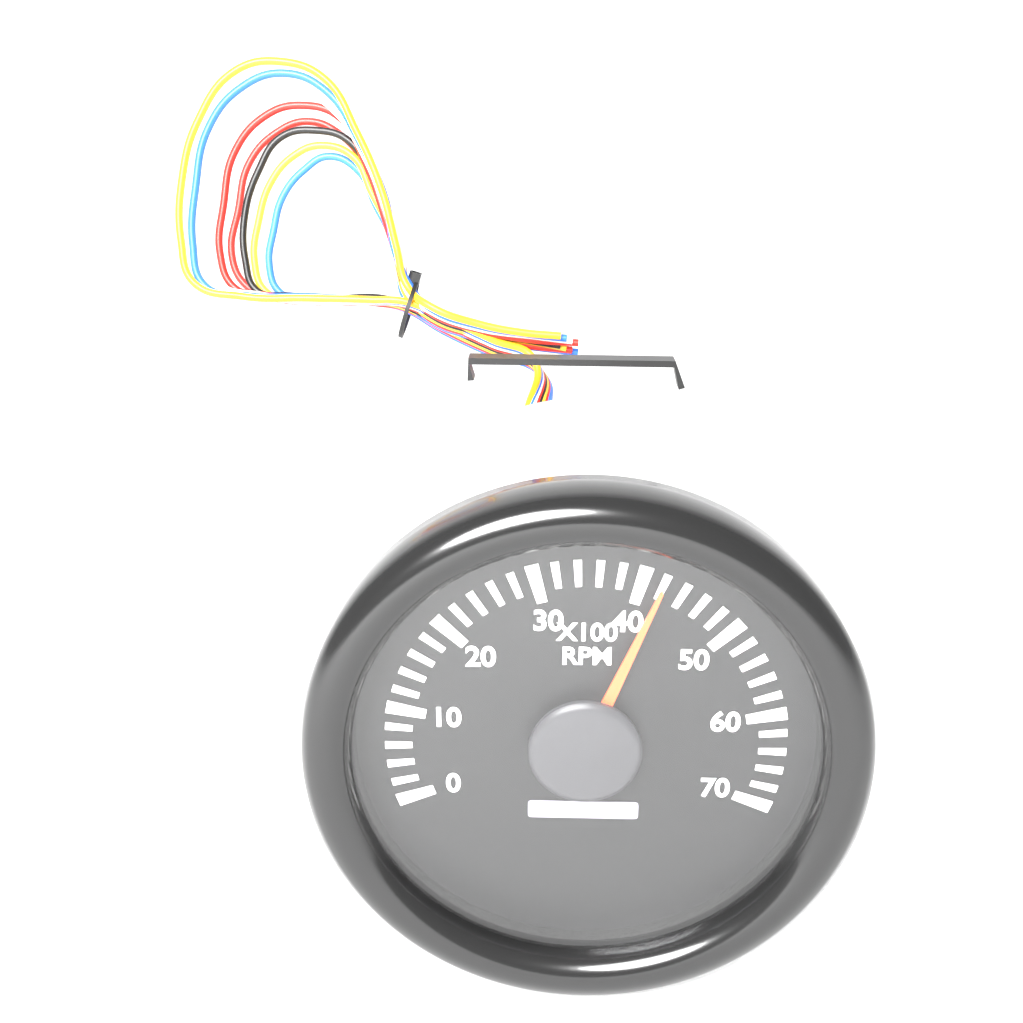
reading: 42 x100 RPM
